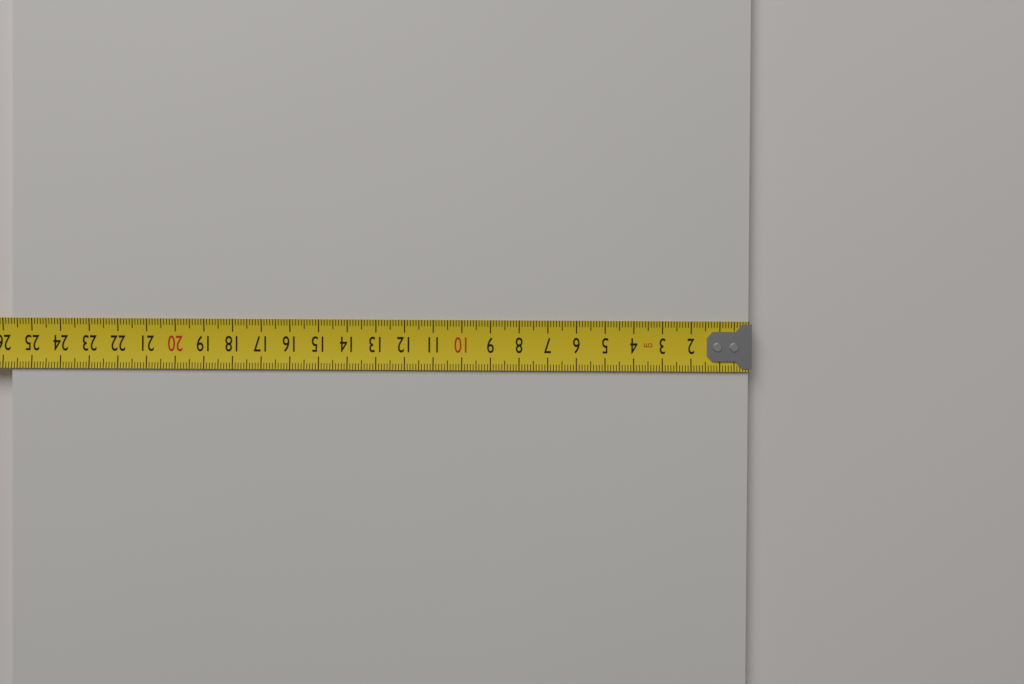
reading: 25.7 cm
